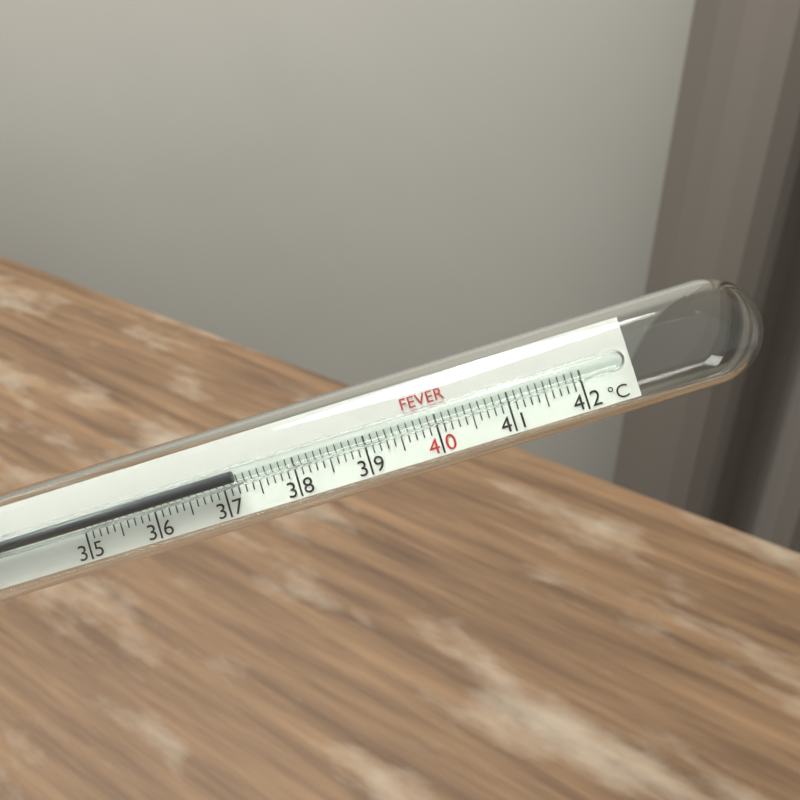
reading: 37.2 °C
